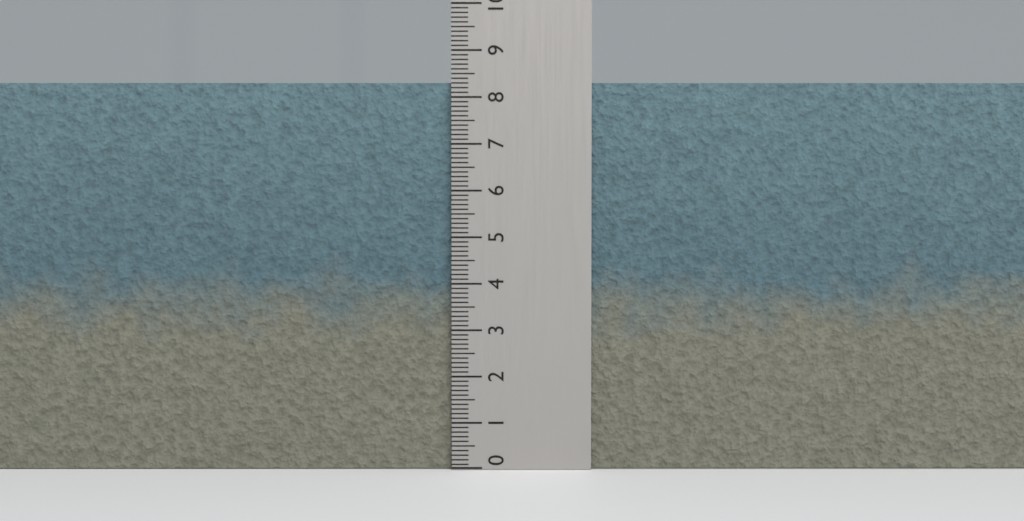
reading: 8.3 (no unit)
